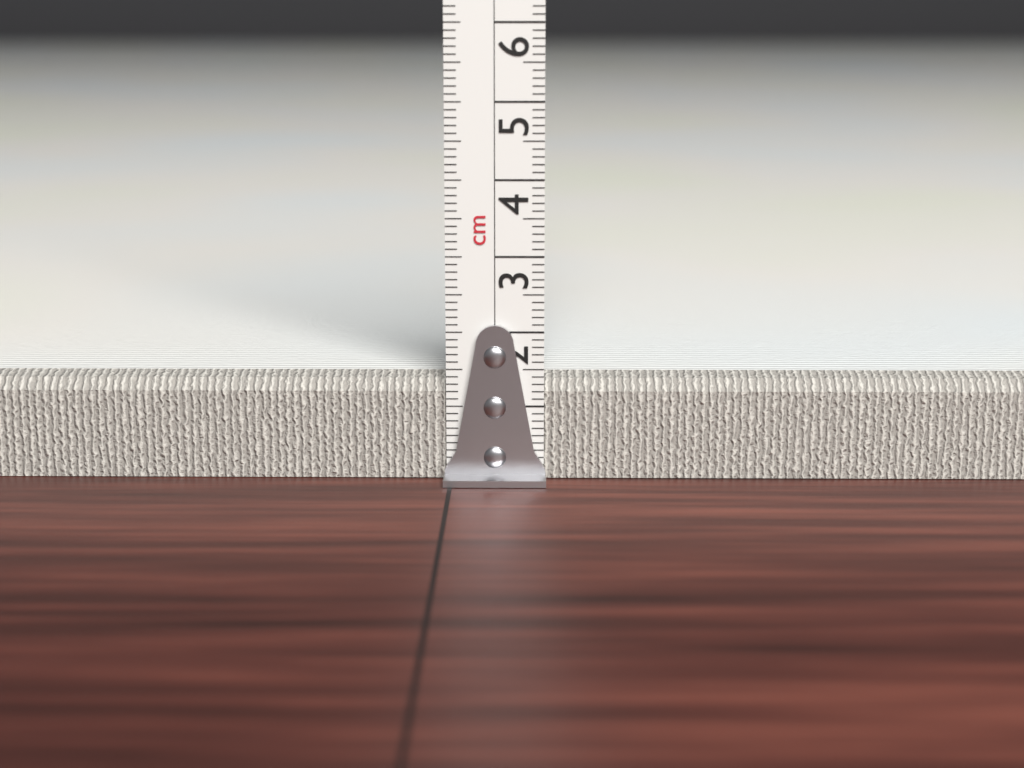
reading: 1.4 cm
